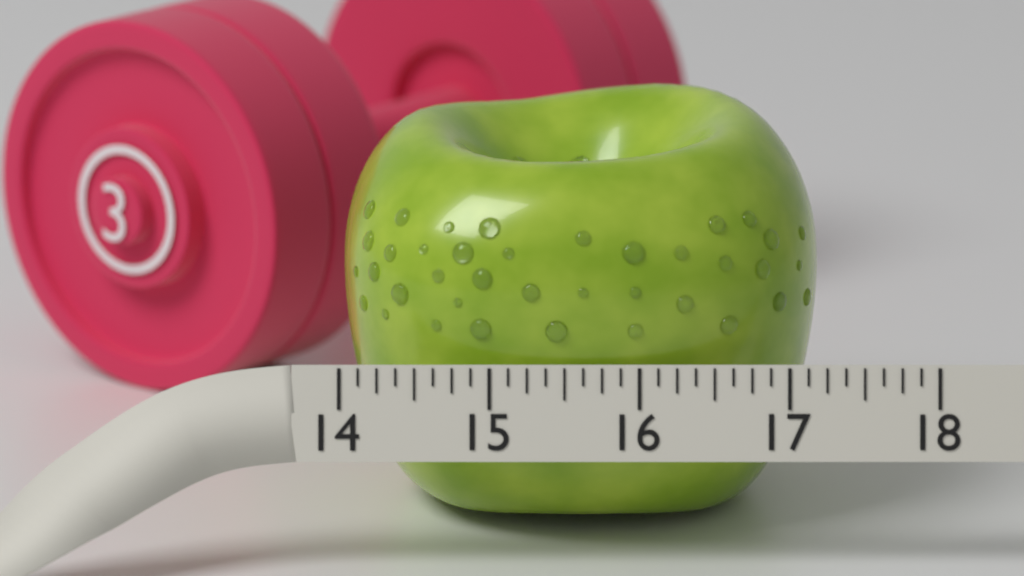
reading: 17.250 (no unit)
